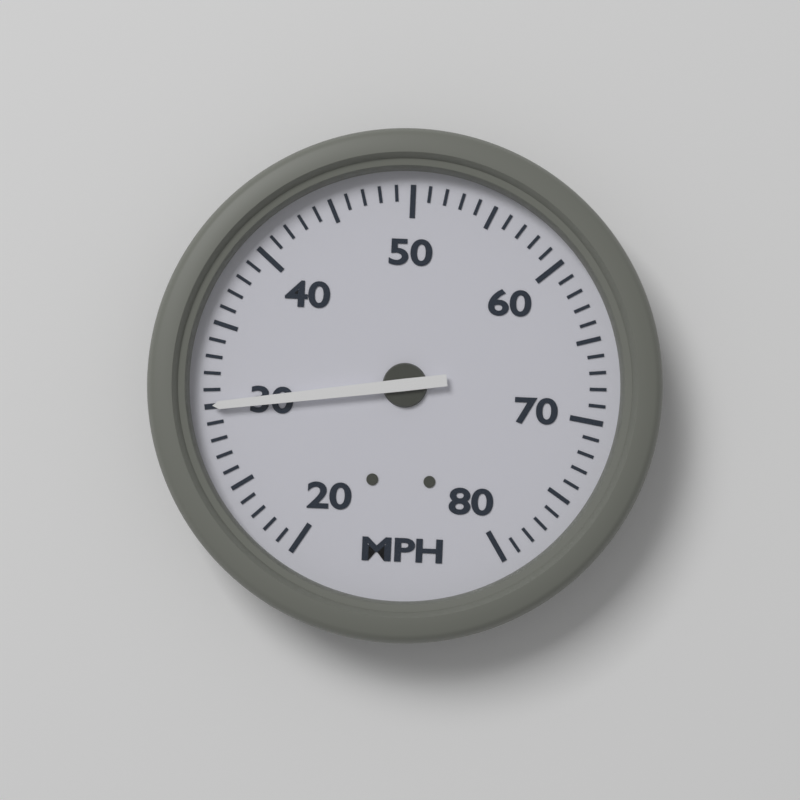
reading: 30 MPH
